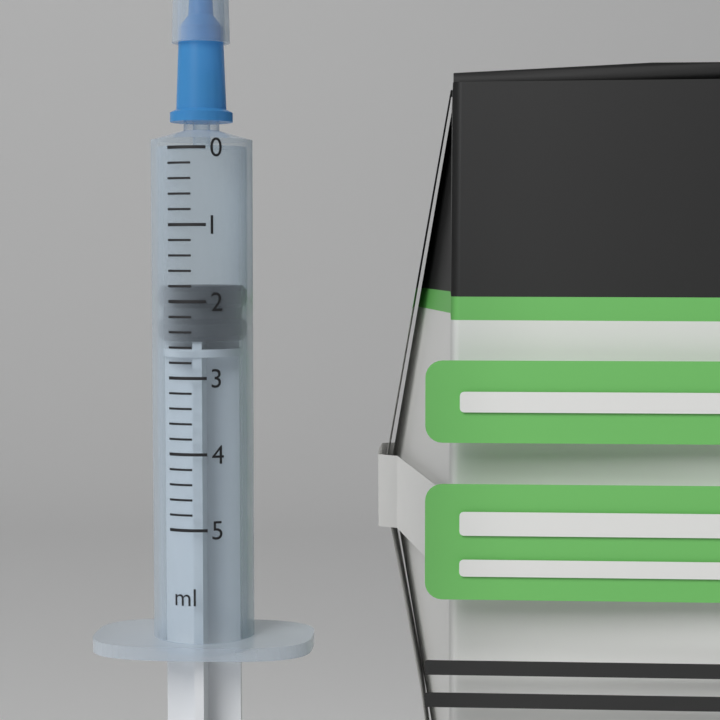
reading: 1.8 ml
